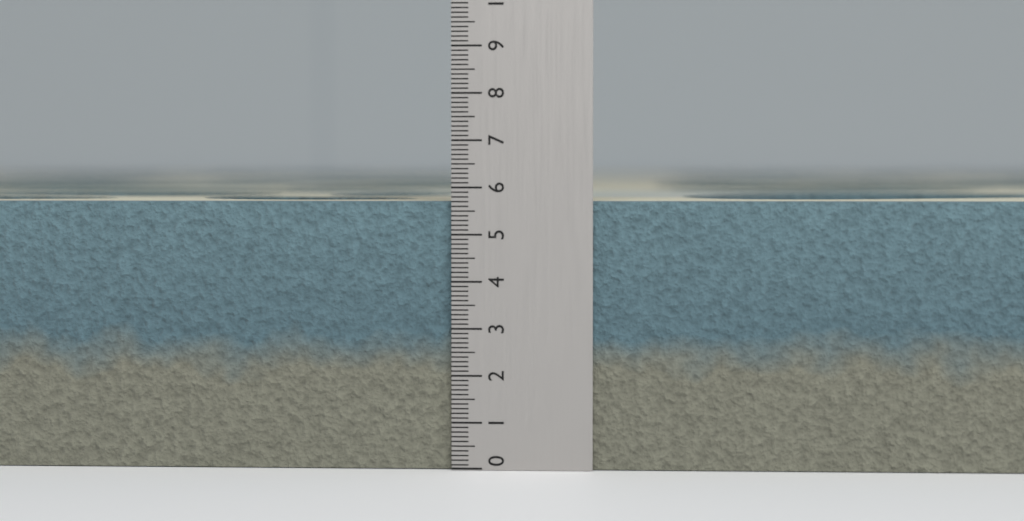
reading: 5.7 (no unit)
